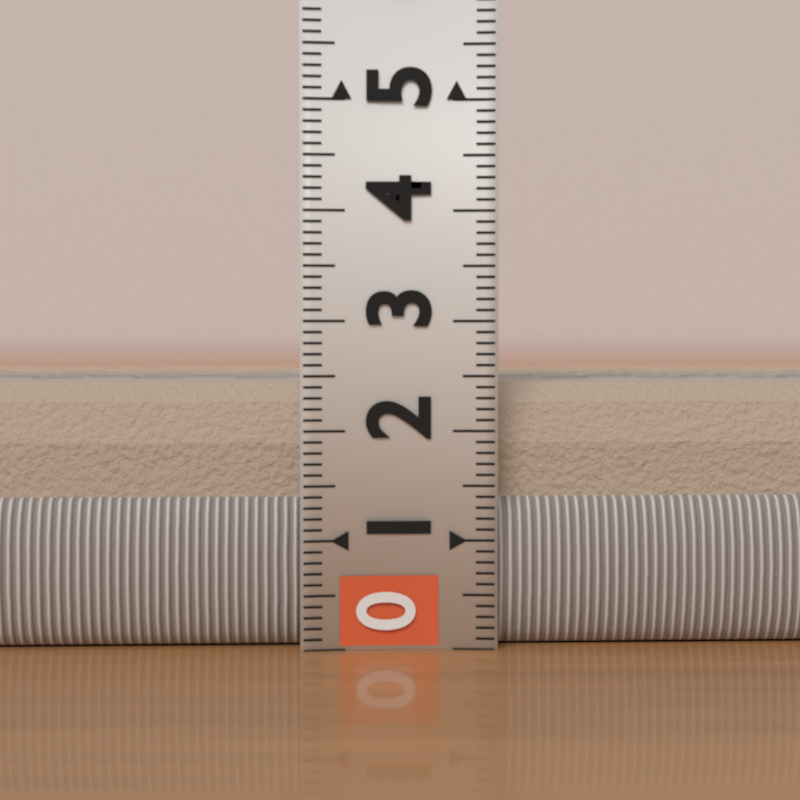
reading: 2.5 (no unit)
